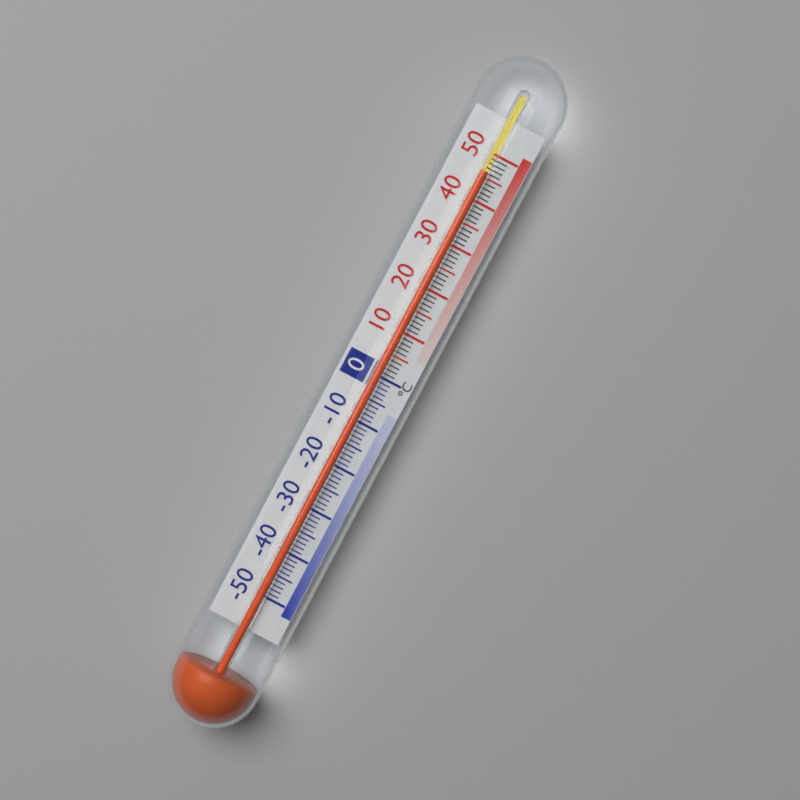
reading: 46 °C
